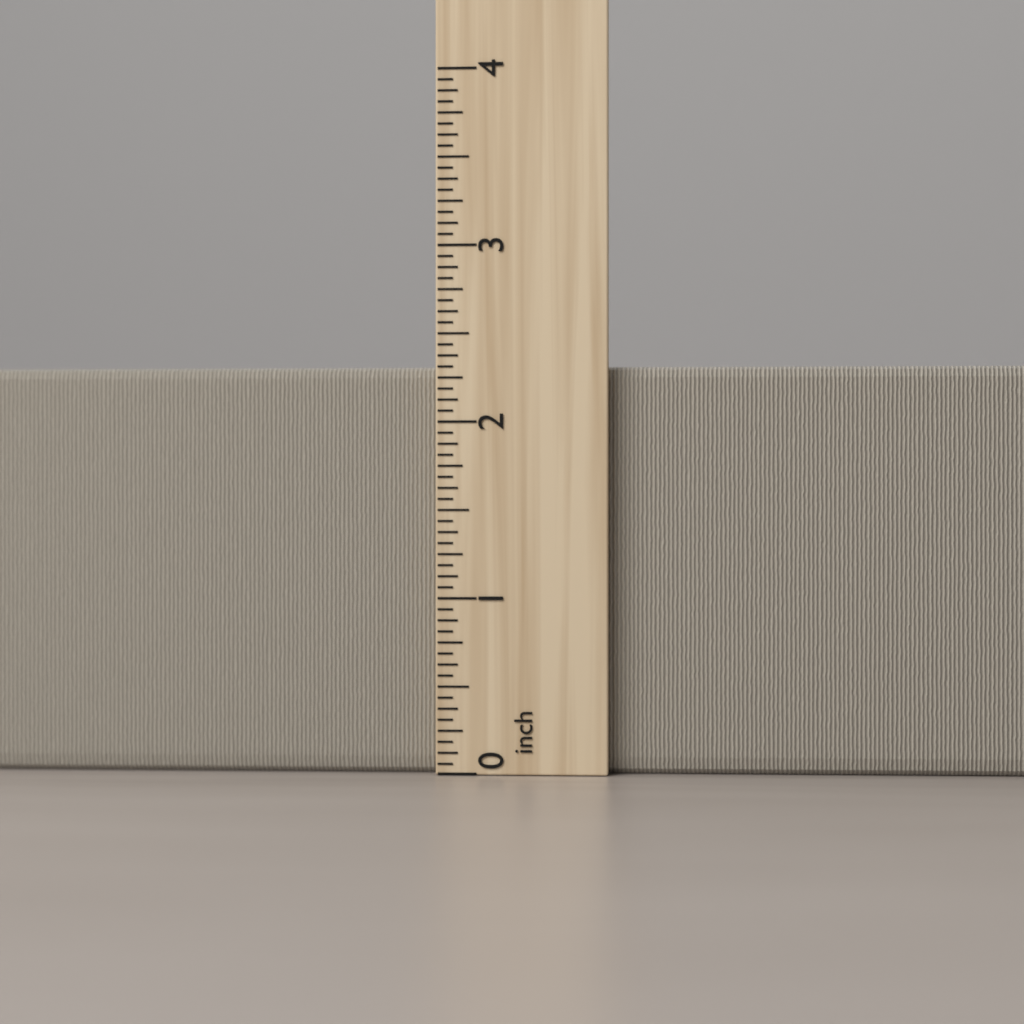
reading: 2.3125 inch
